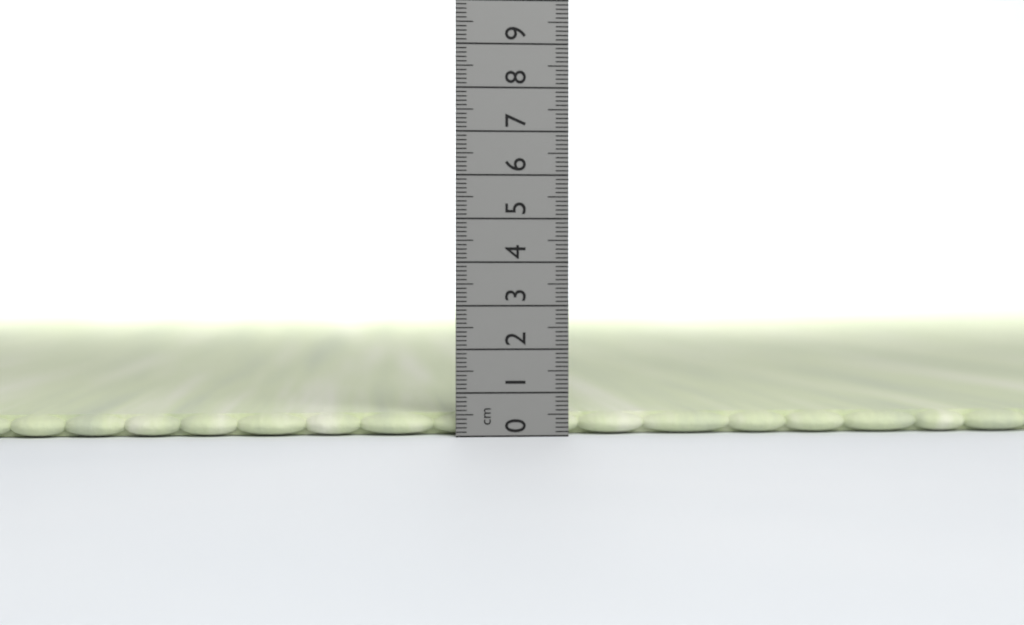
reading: 0.5 cm
